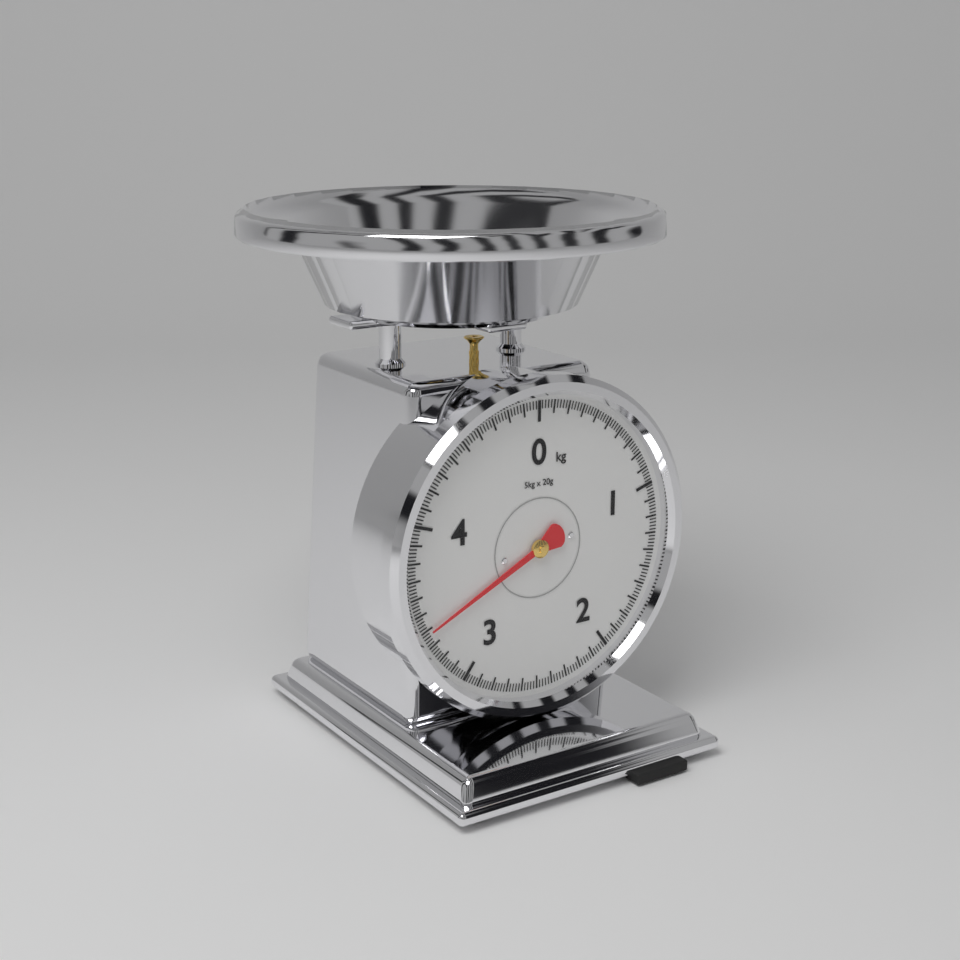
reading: 3.38 kg
